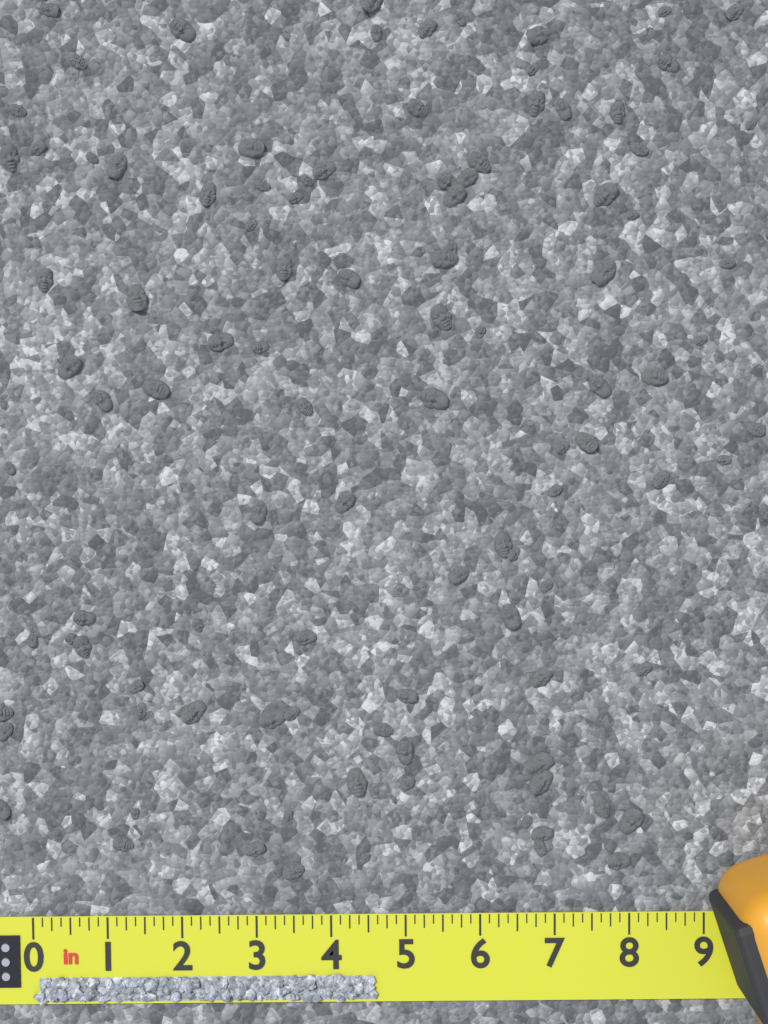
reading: 4.625 in
